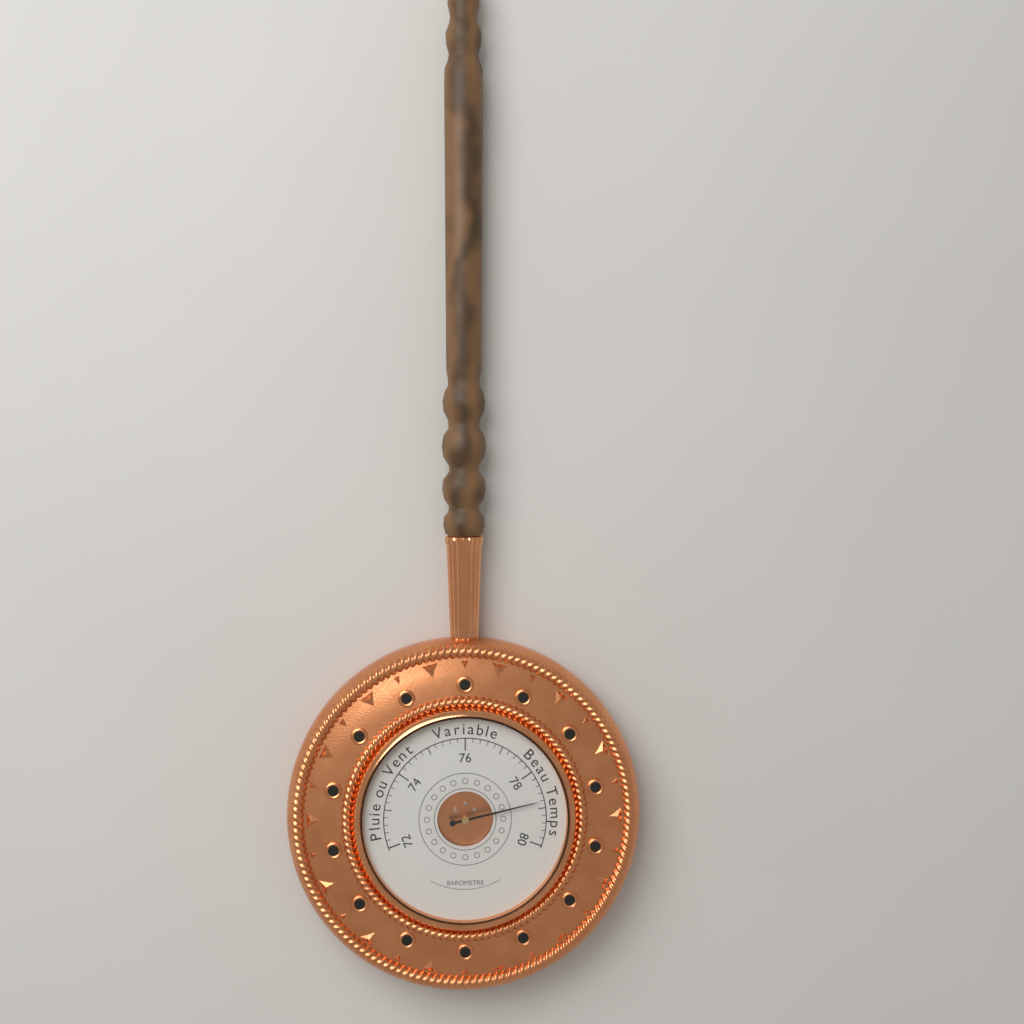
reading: 78.8 (no unit)
